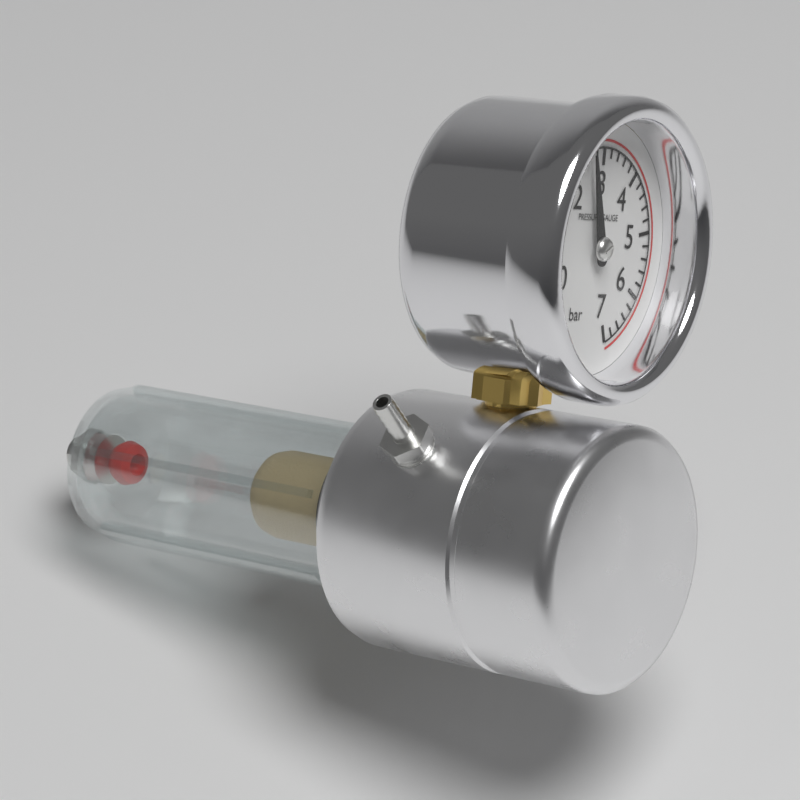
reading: 2.6 bar
